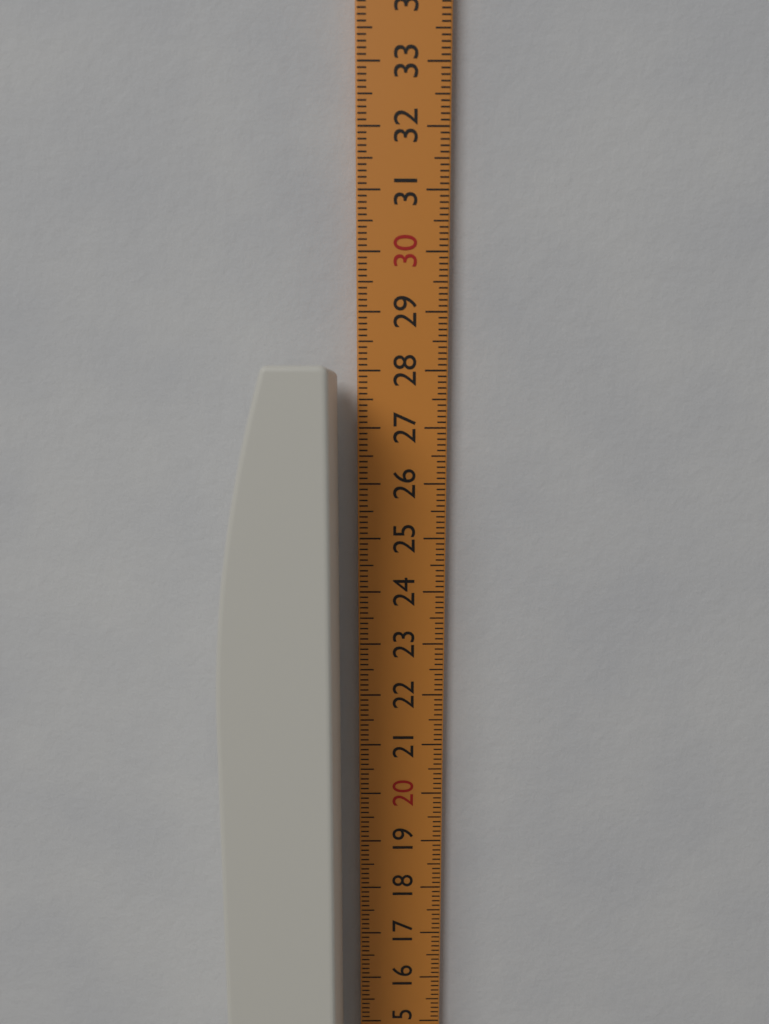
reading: 28.0 cm
